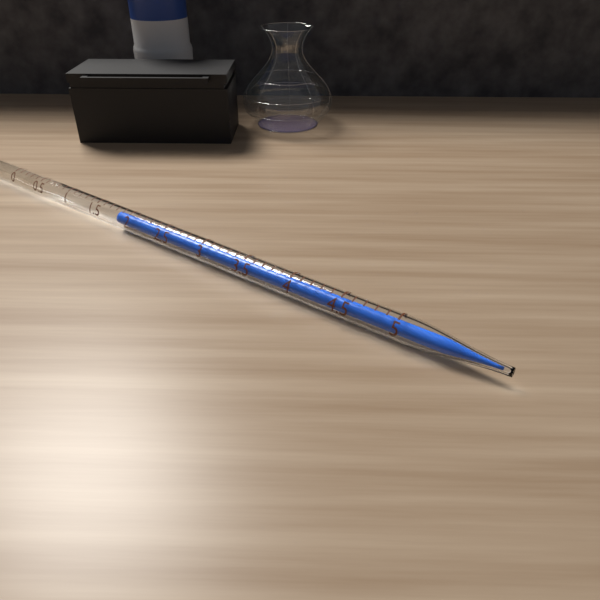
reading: 1.8 ml
